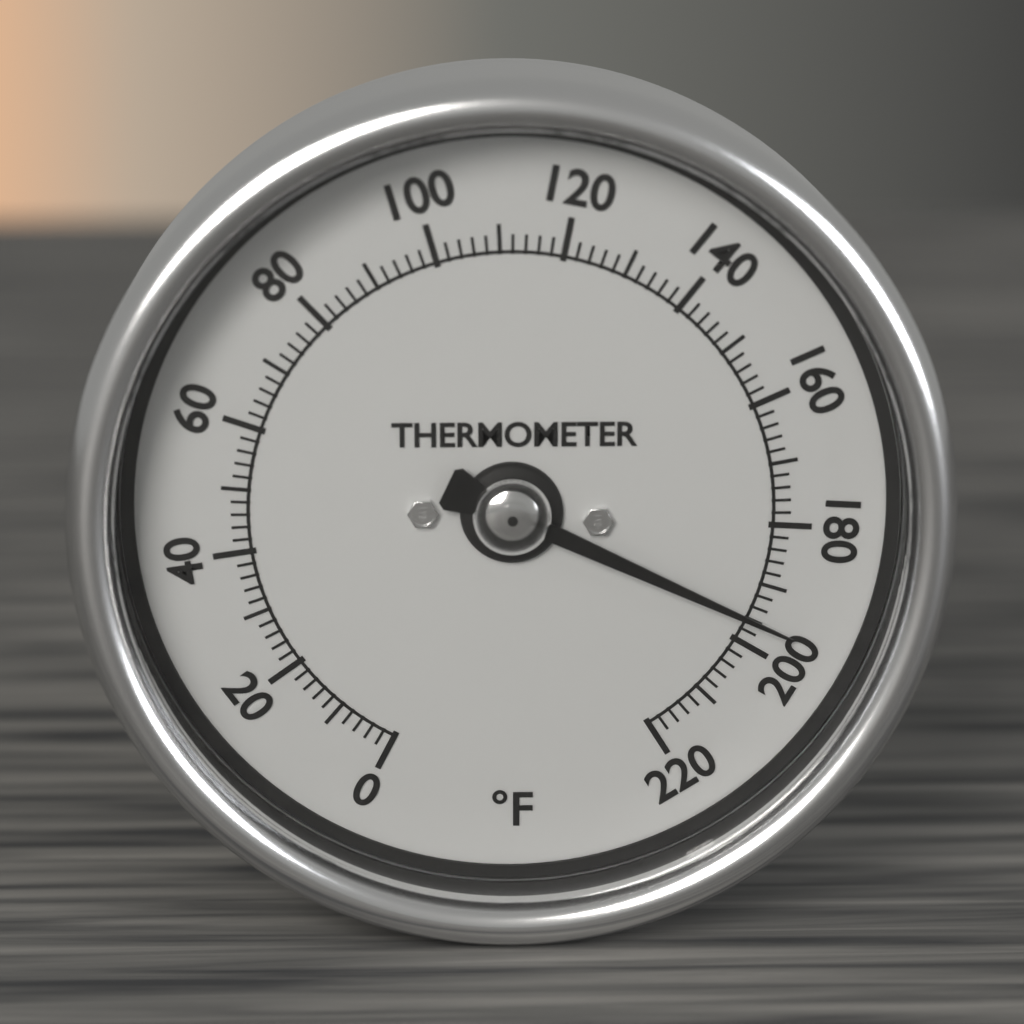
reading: 196 °F
